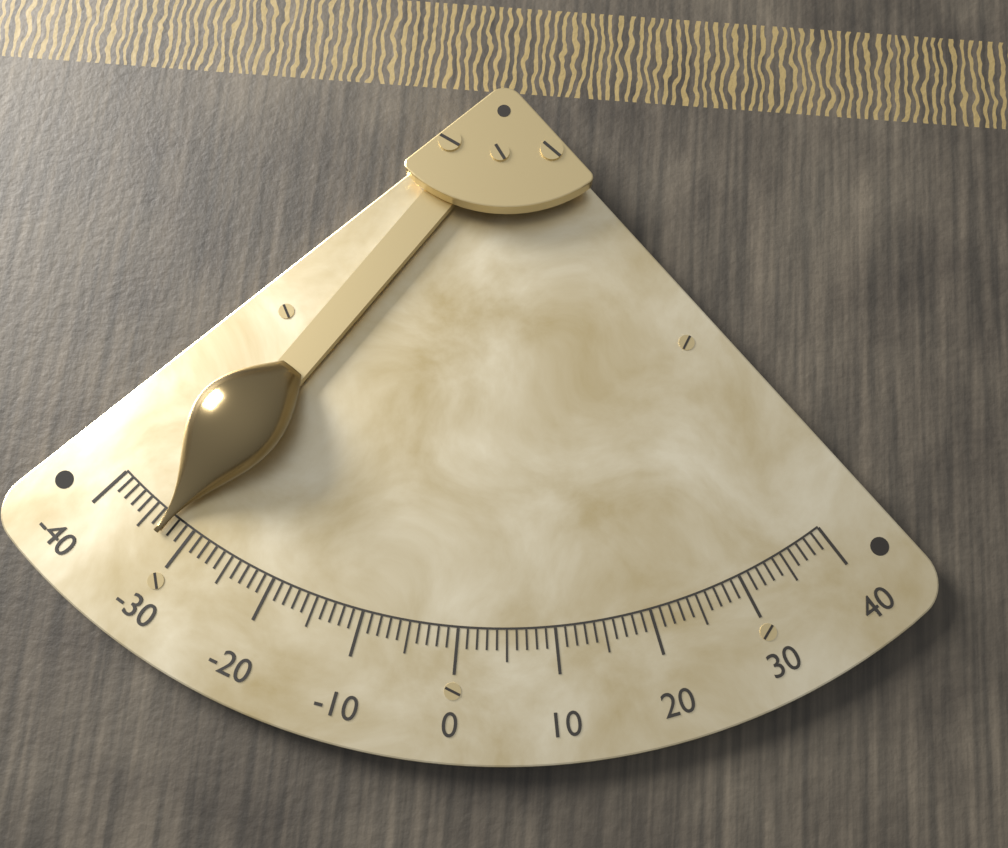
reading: -33 (no unit)
